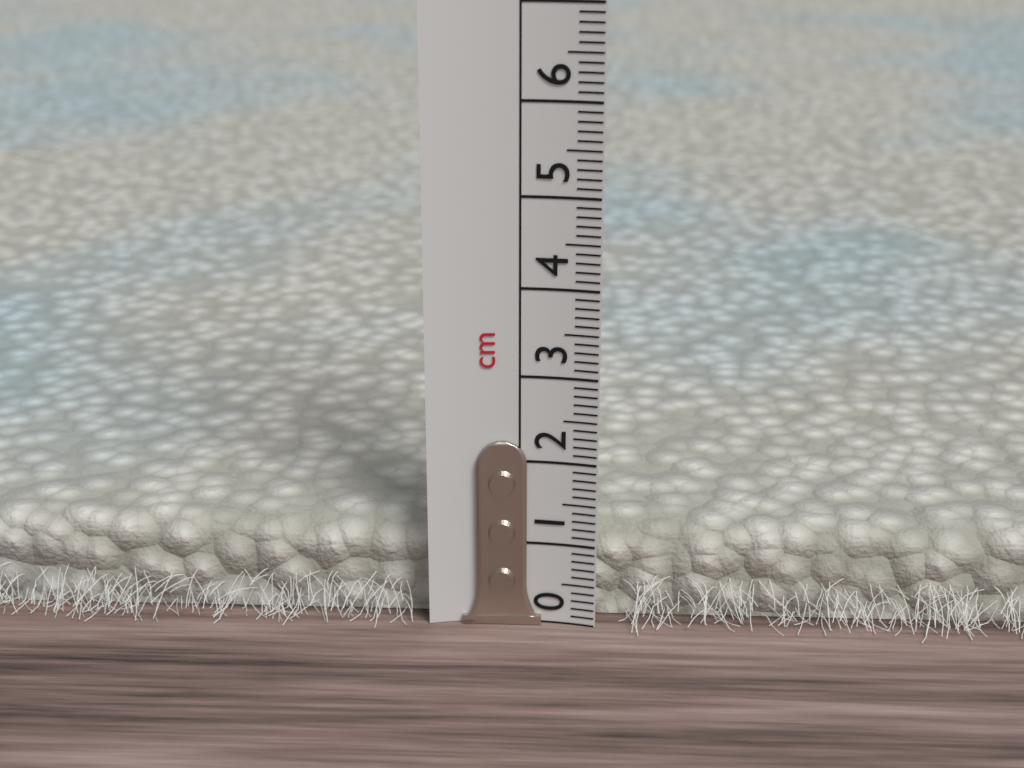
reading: 1.1 cm
